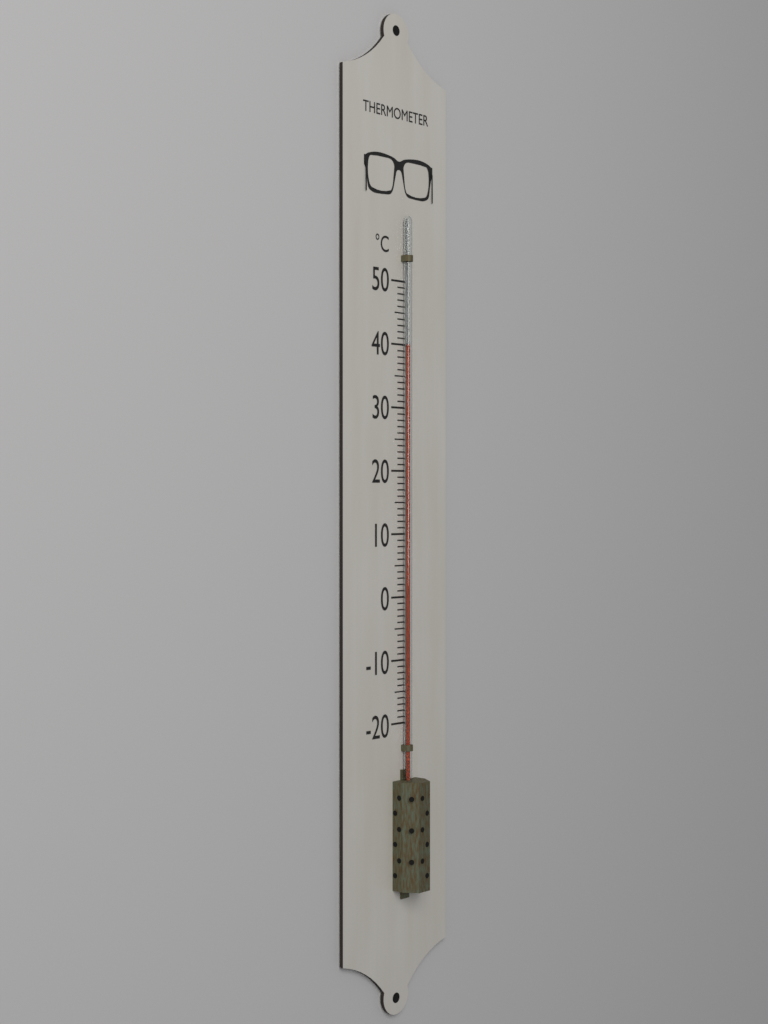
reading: 40 °C
